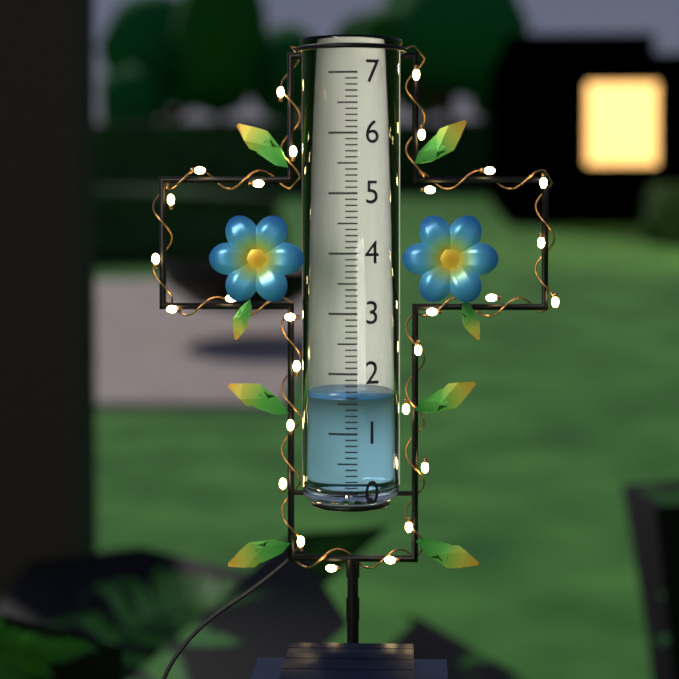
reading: 1.6 (no unit)
